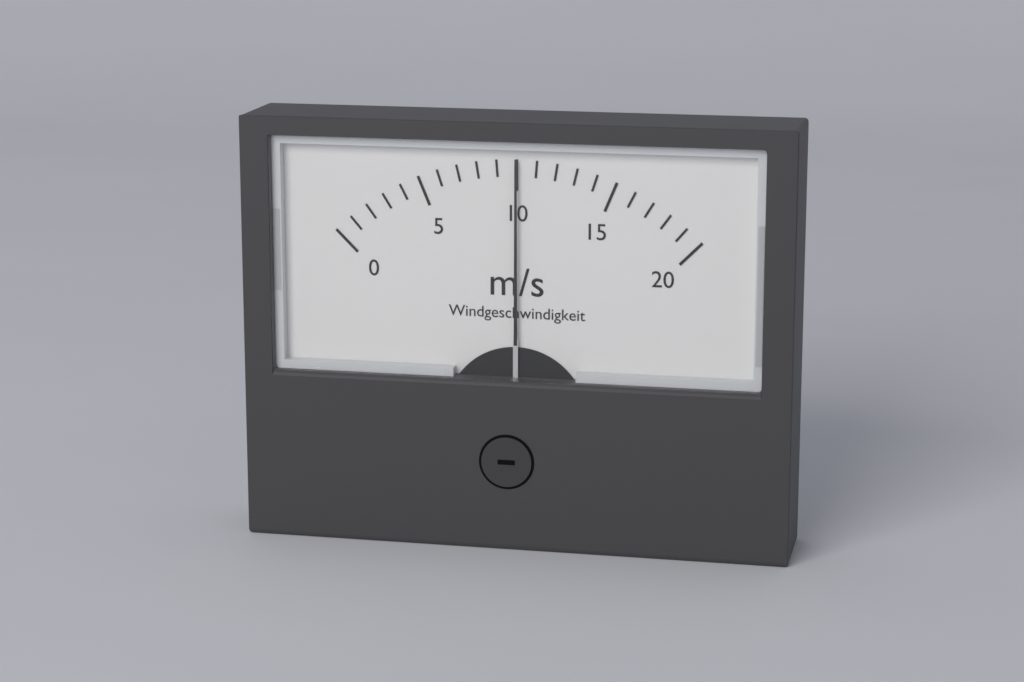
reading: 10 m/s
